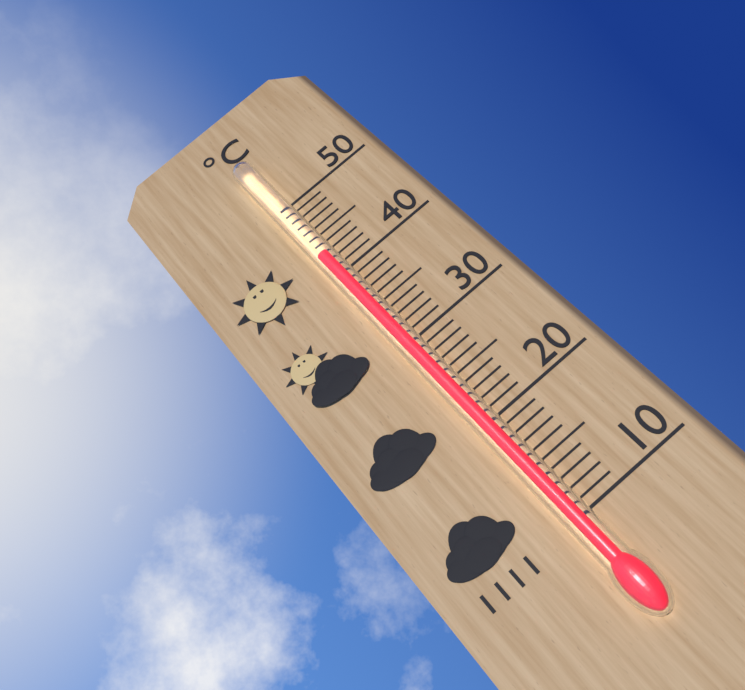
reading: 42 °C
